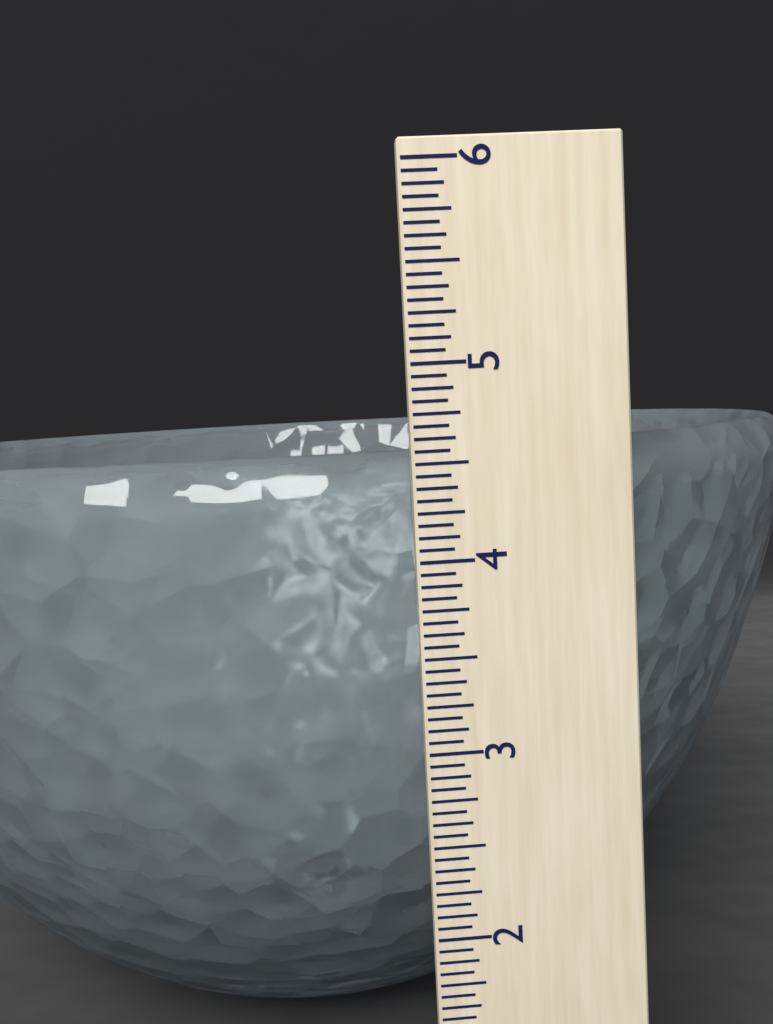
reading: 4.5625 (no unit)
